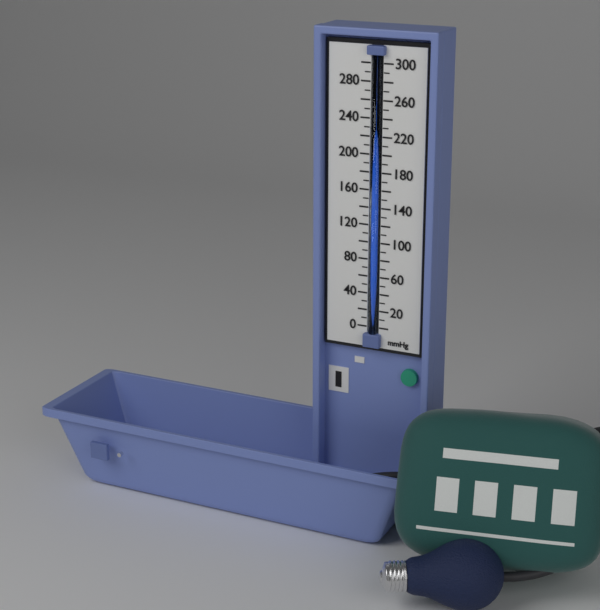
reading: 230 mmHg
